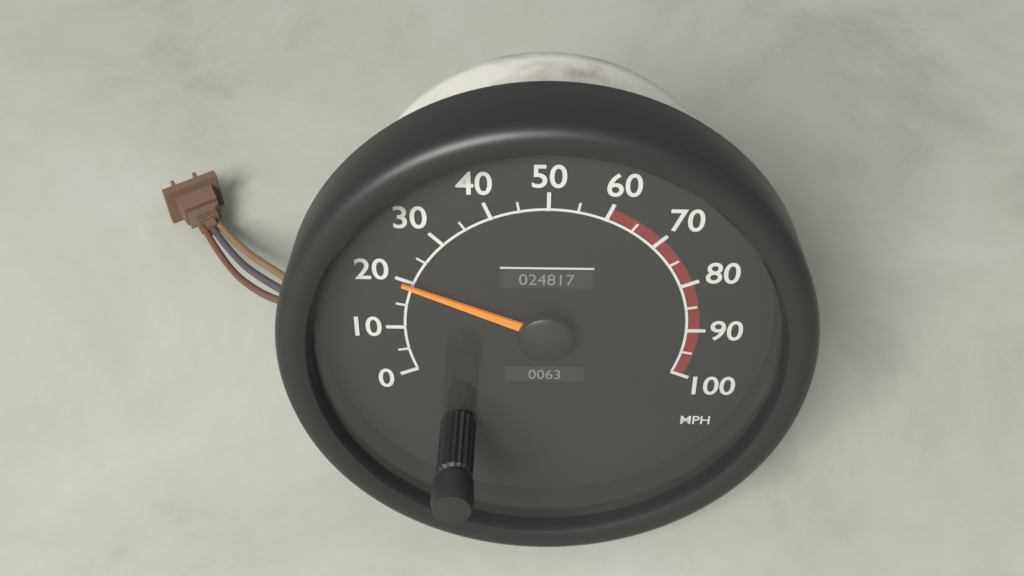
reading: 20 MPH
